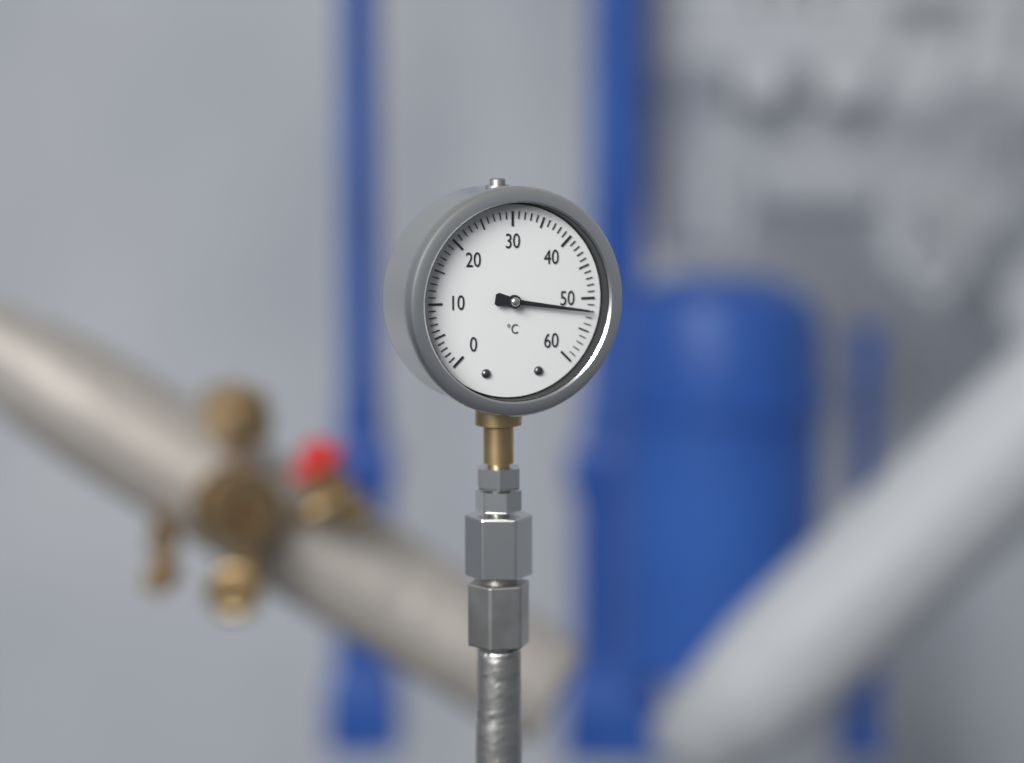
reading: 52 °C
